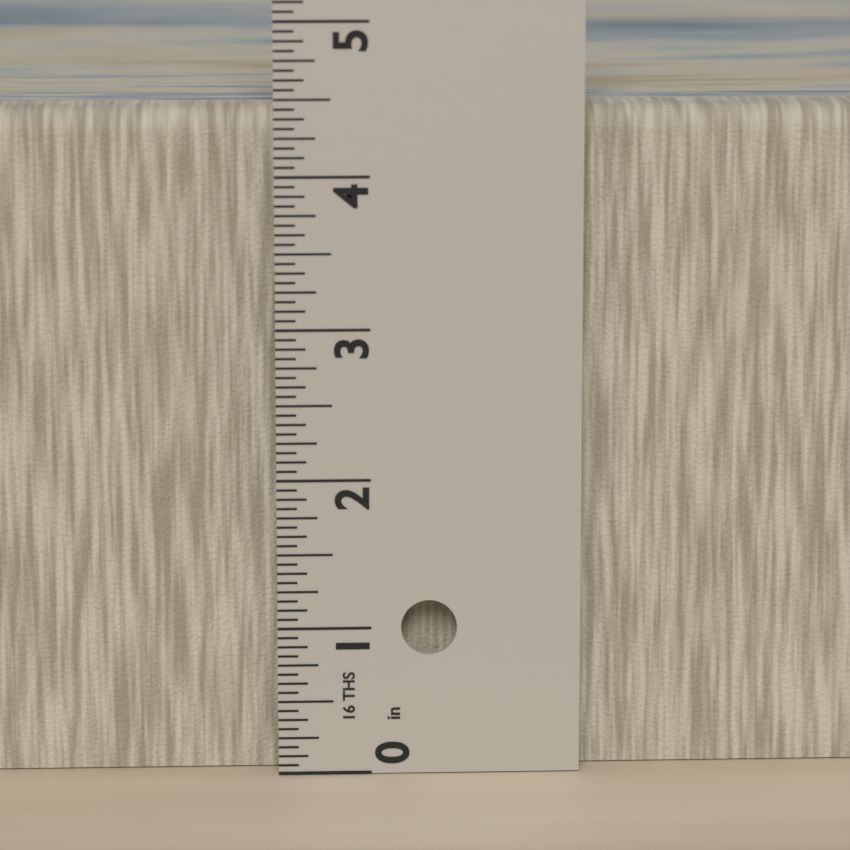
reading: 4.4375 in
